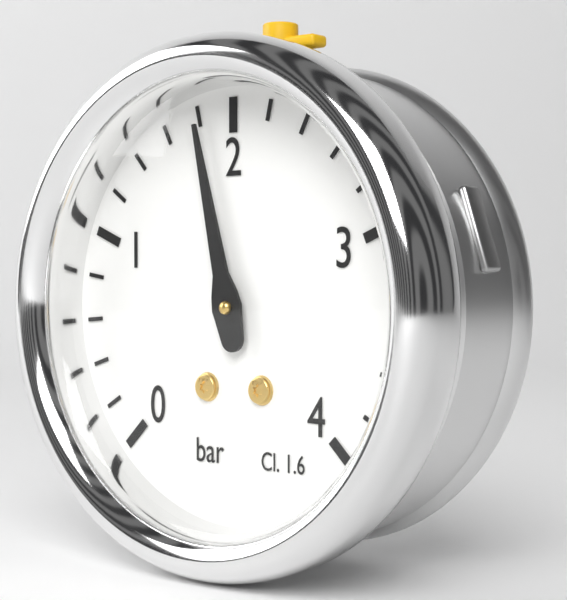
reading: 1.8 bar
